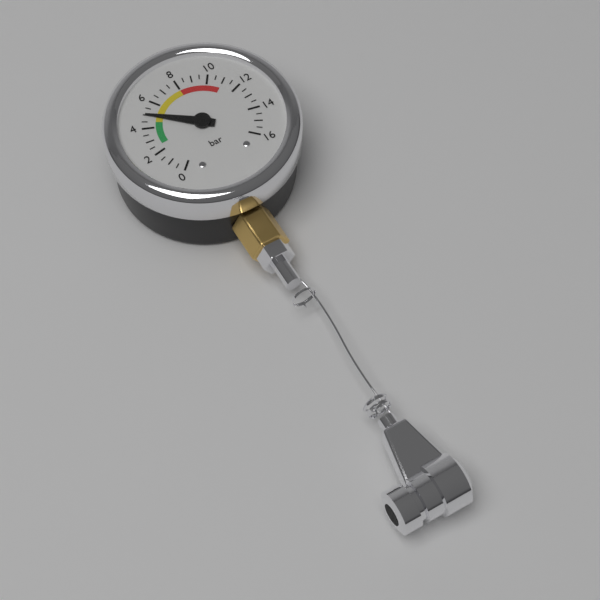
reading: 5.0 bar
